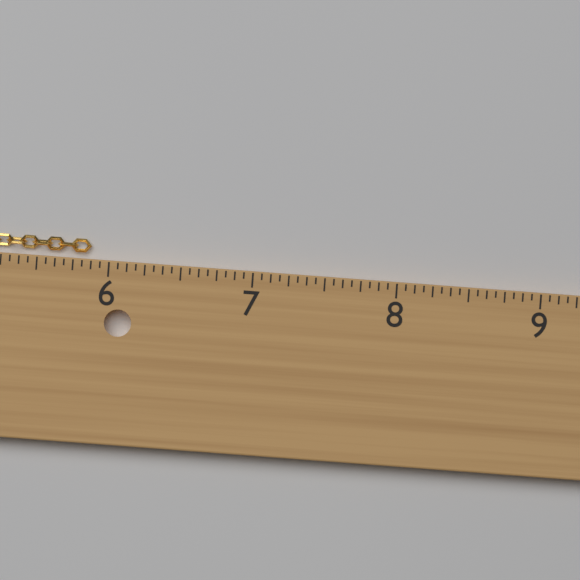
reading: 5.8750 in
